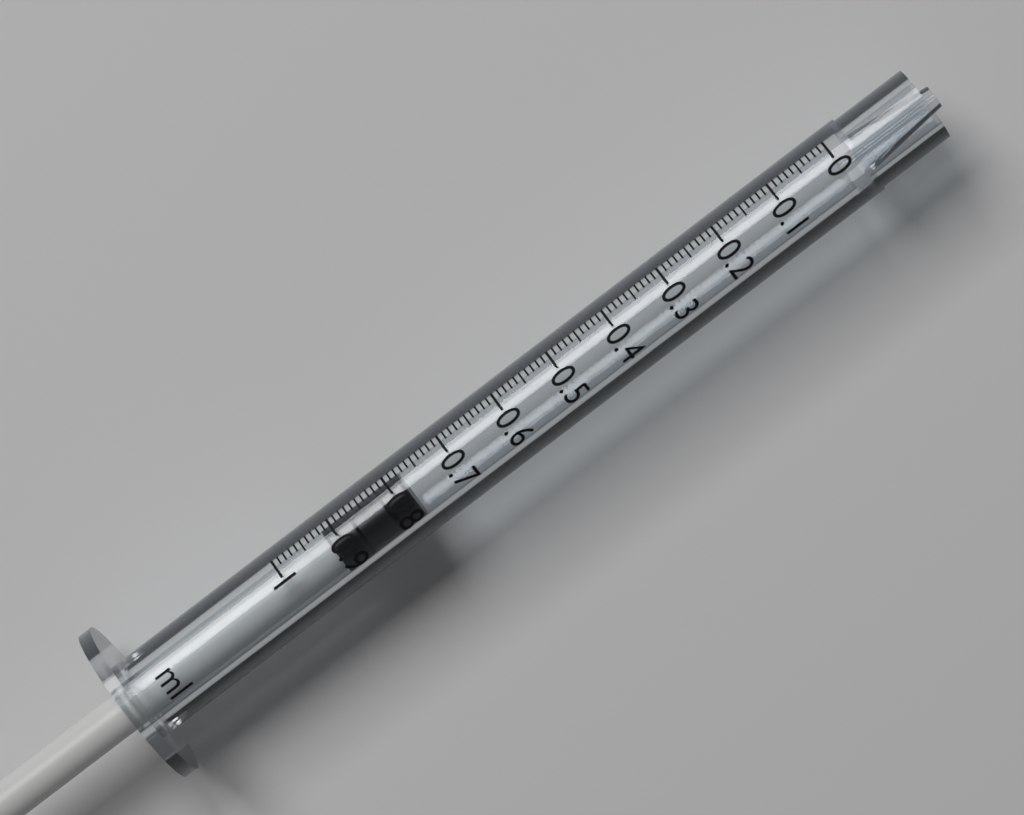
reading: 0.78 ml
